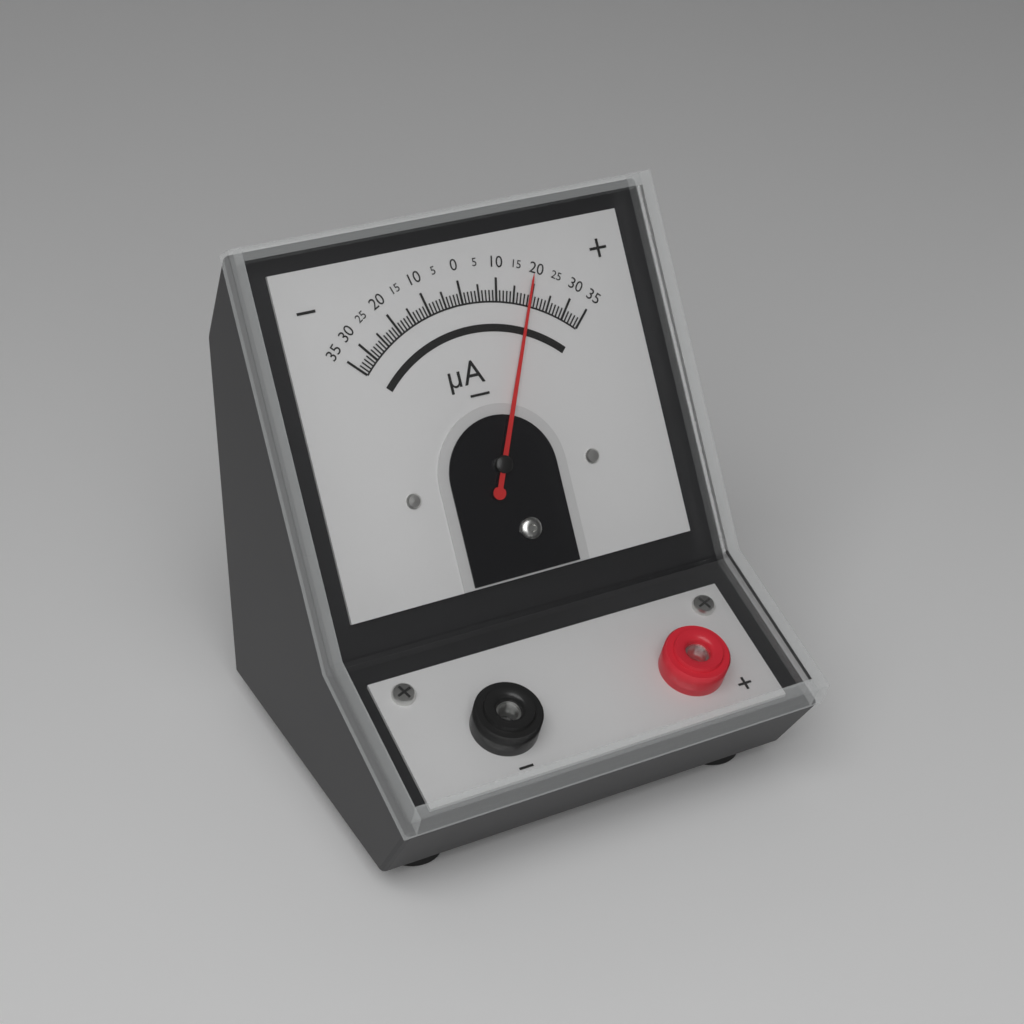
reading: 19 µA
